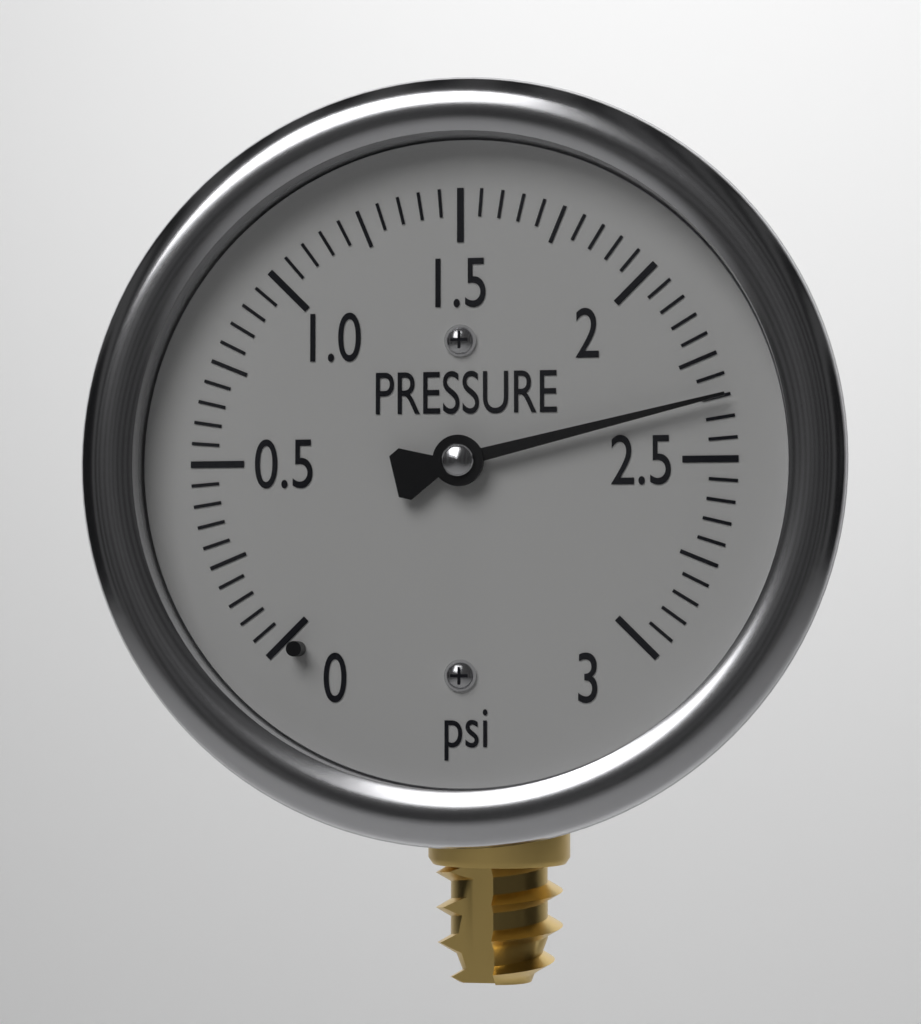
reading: 2.35 psi
